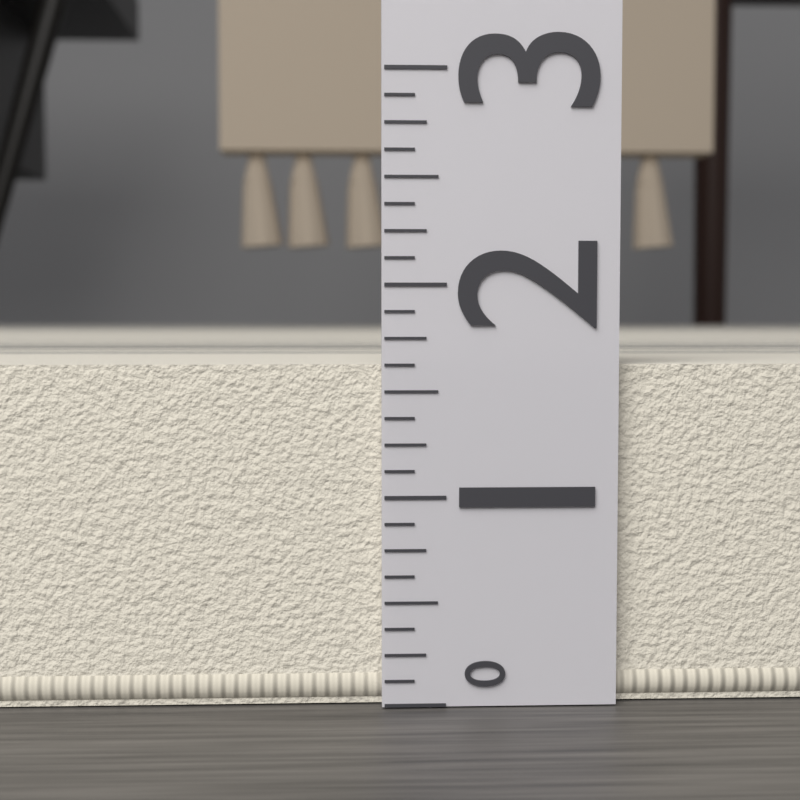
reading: 1.625 (no unit)
